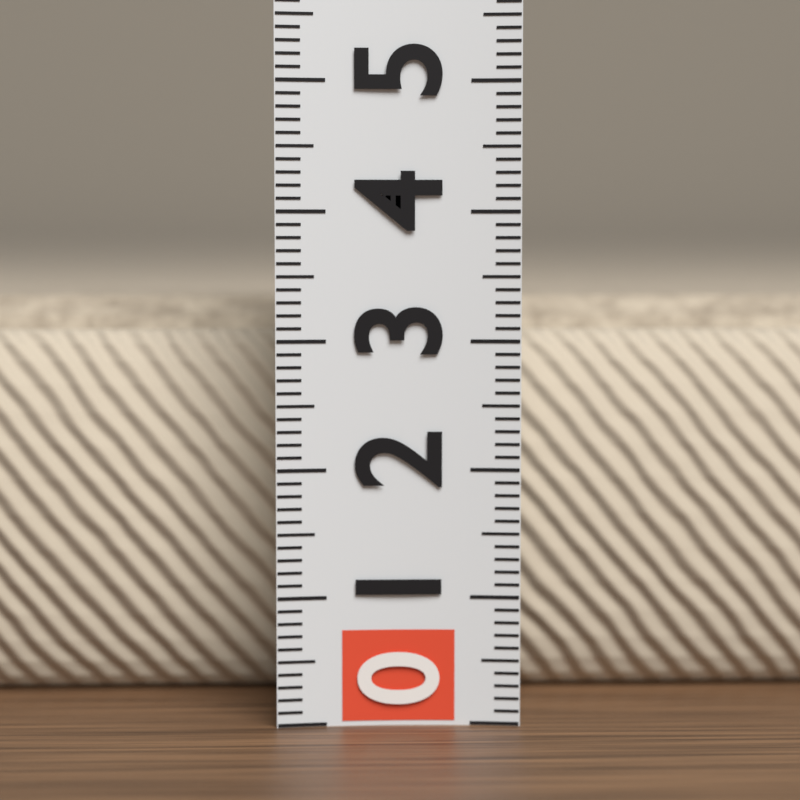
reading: 3.3 (no unit)
